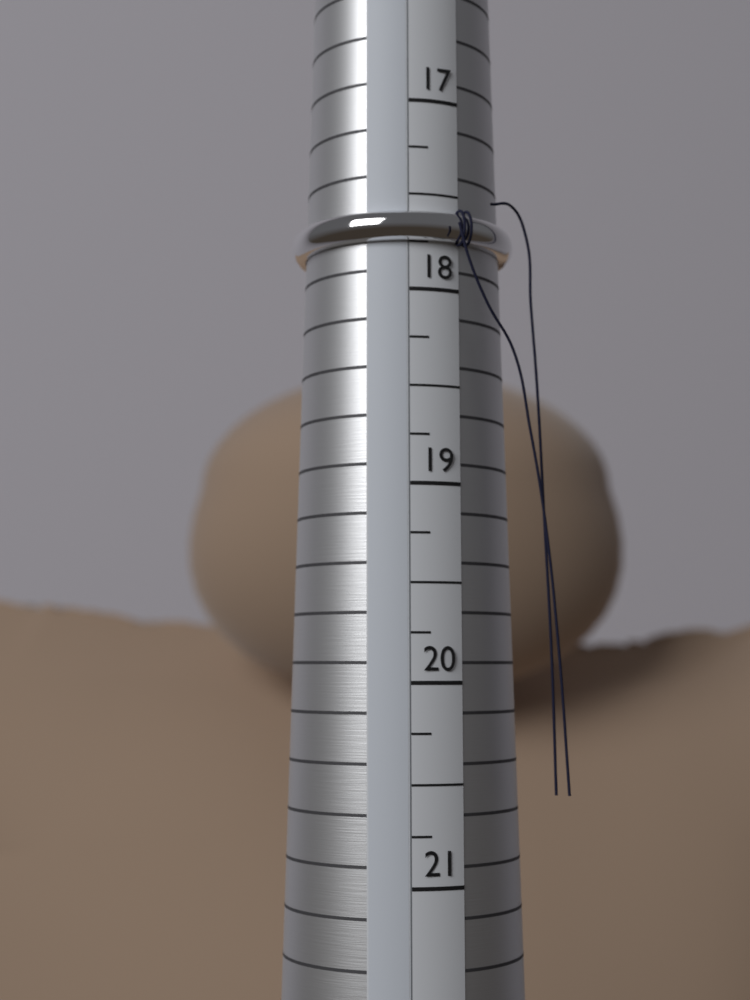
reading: 17.75 (no unit)
